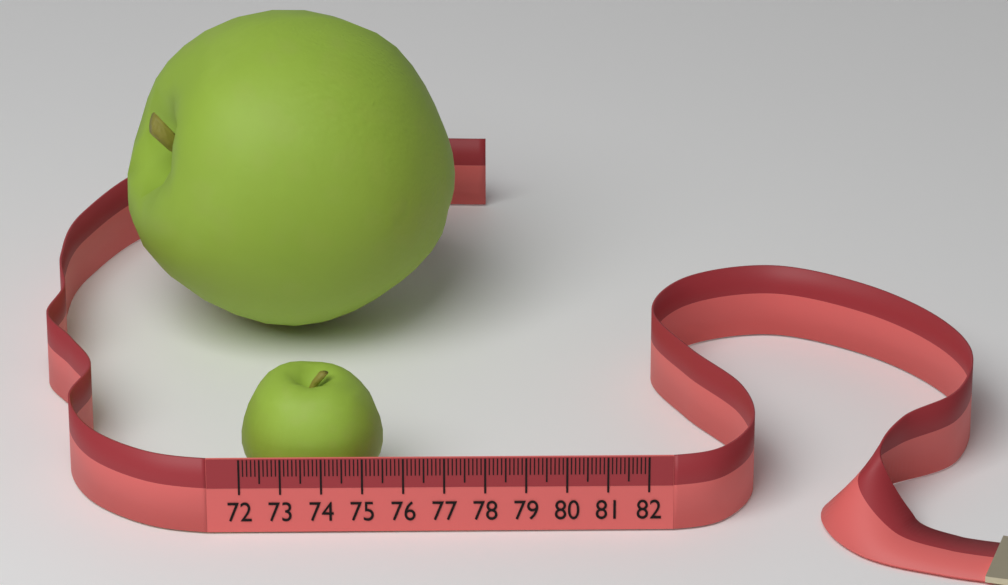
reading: 75.5 (no unit)
